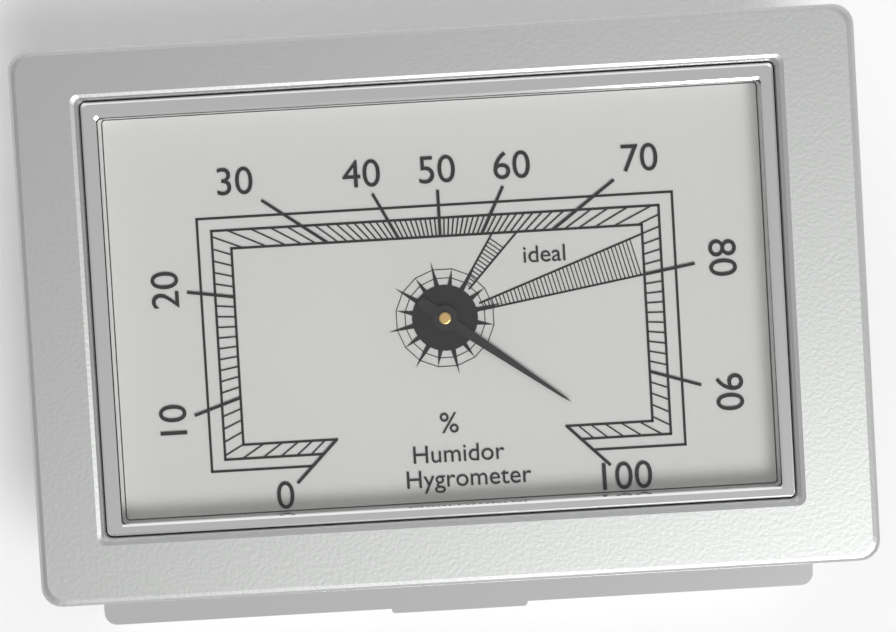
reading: 97 %
